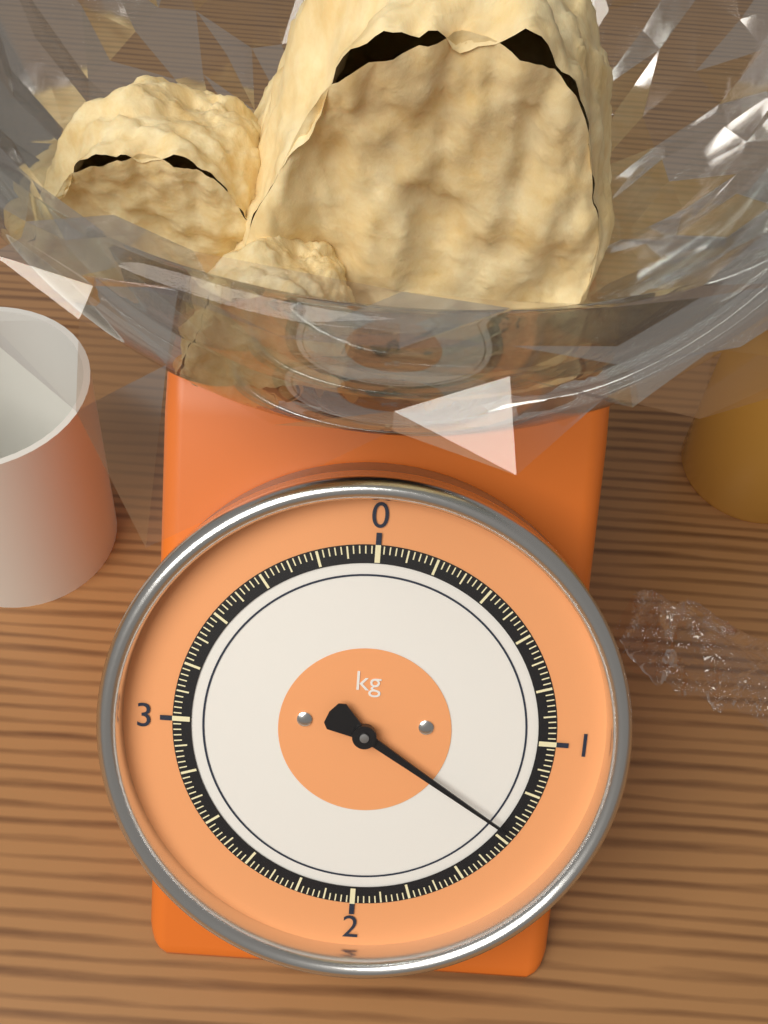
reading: 1.36 kg
